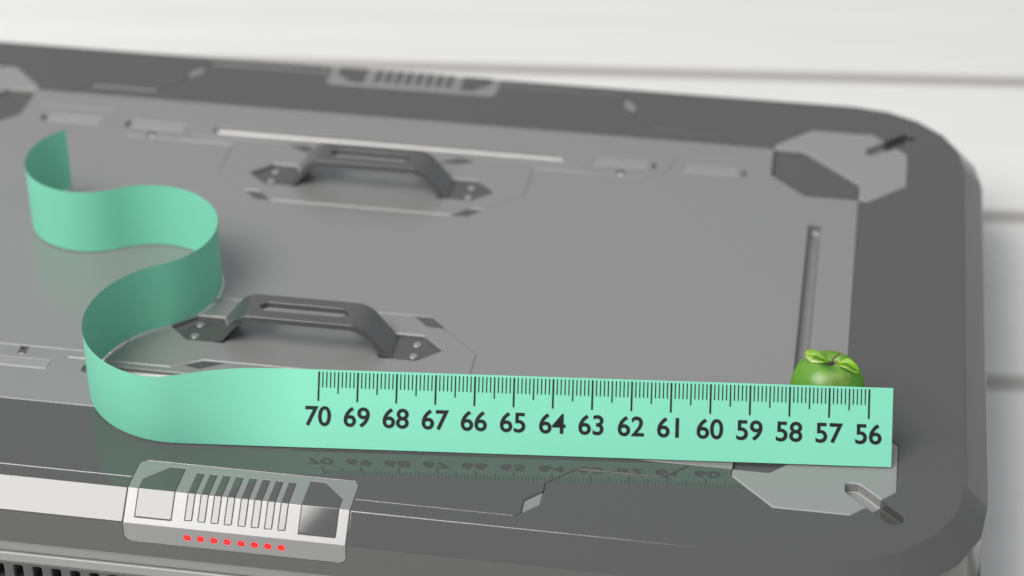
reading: 57.9 (no unit)
